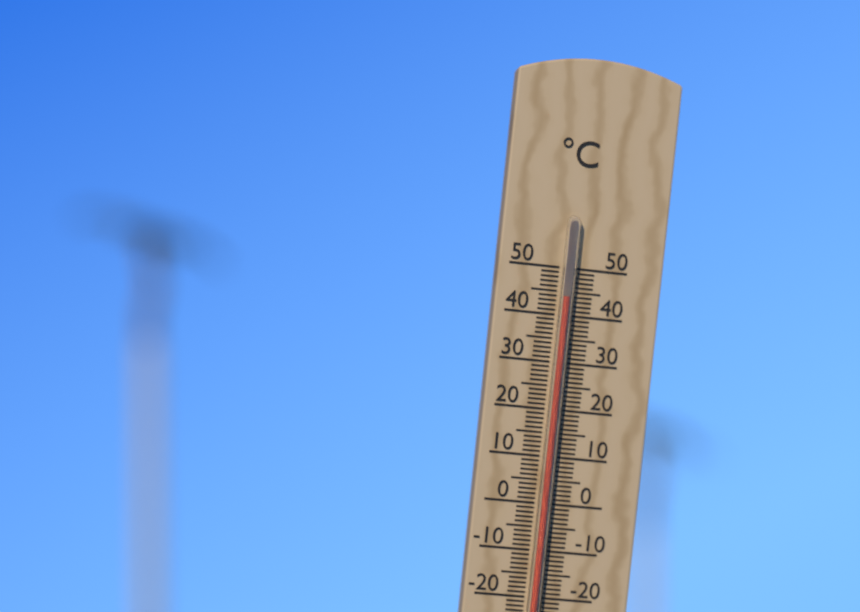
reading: 44 °C
